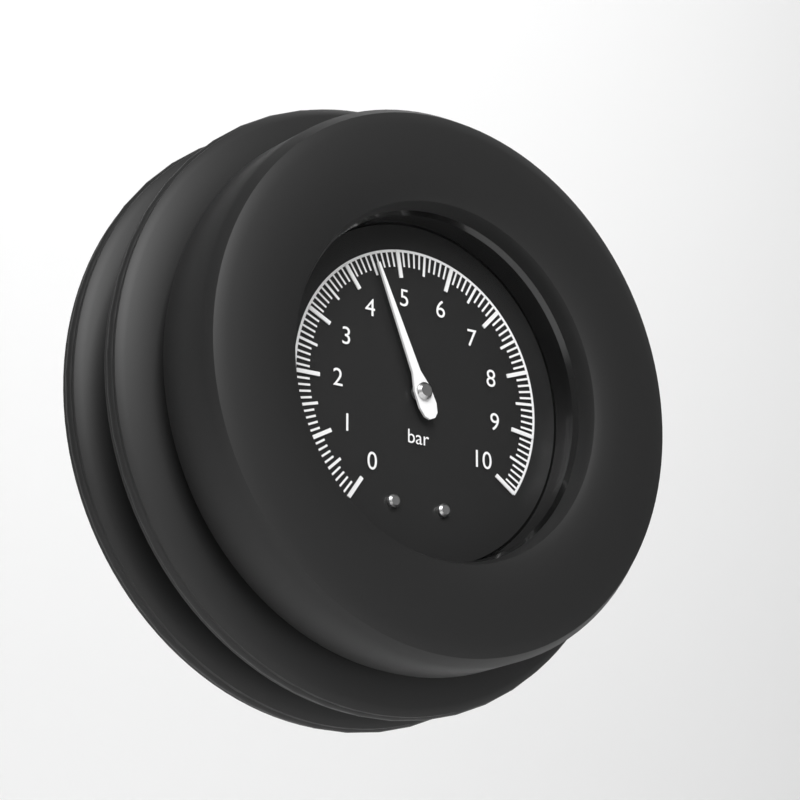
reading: 4.5 bar
